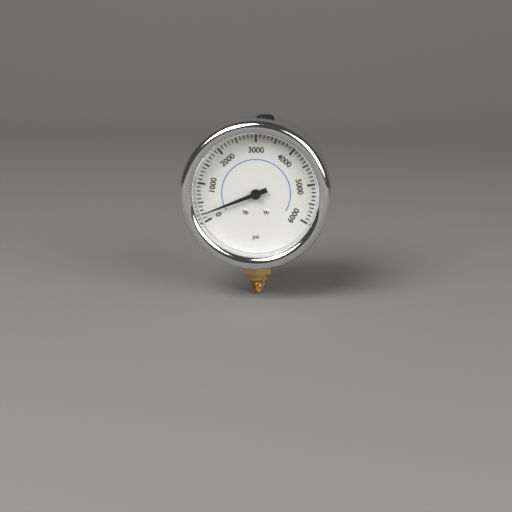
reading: 200 psi
